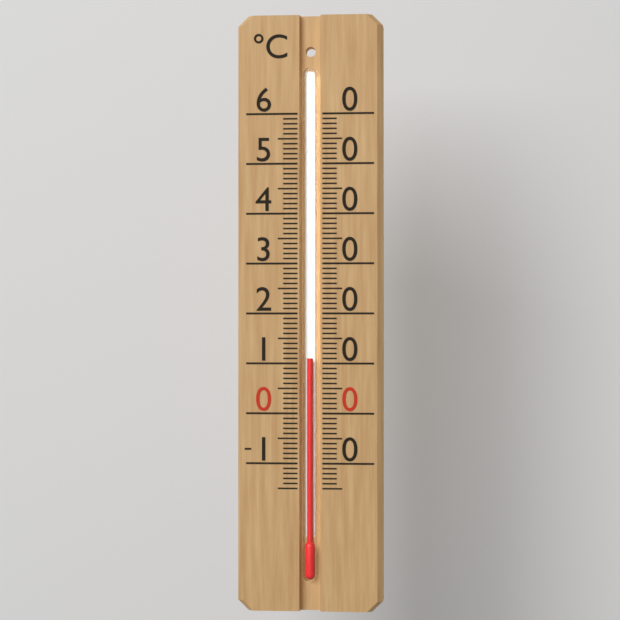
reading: 11 °C
